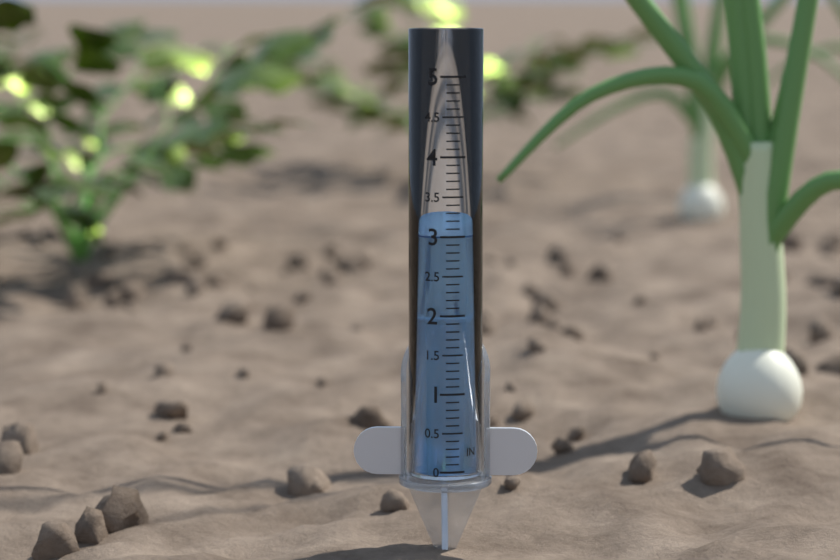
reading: 3.0 in
